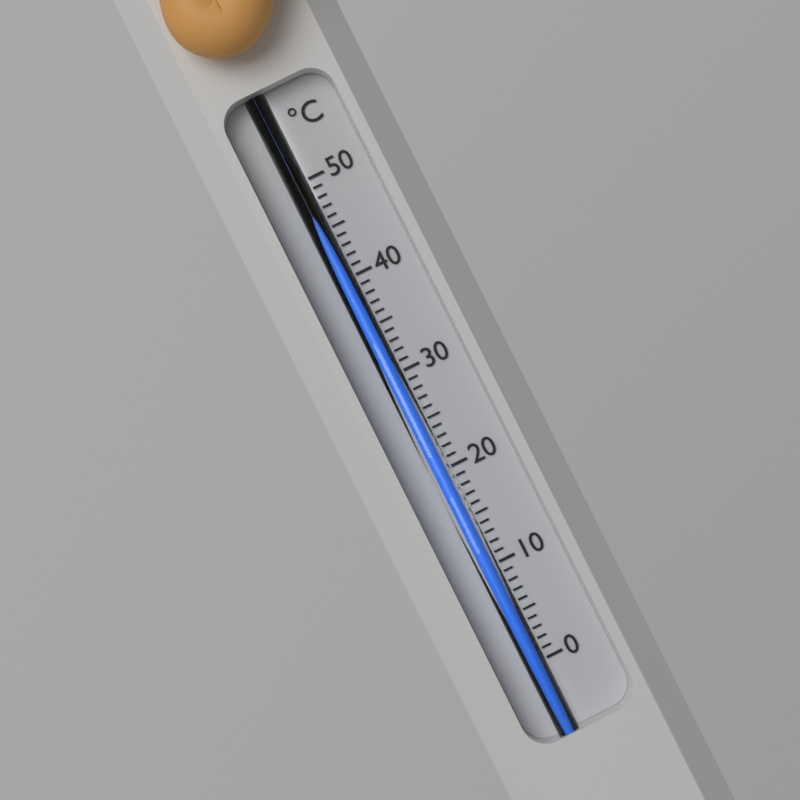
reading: 48 °C
